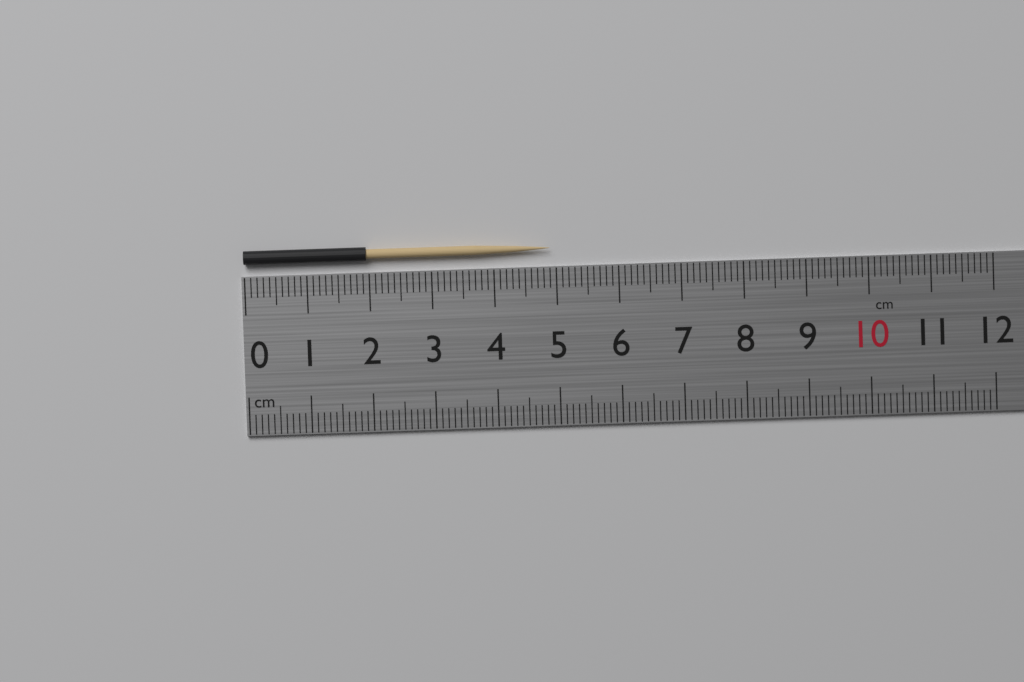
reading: 4.9 cm
